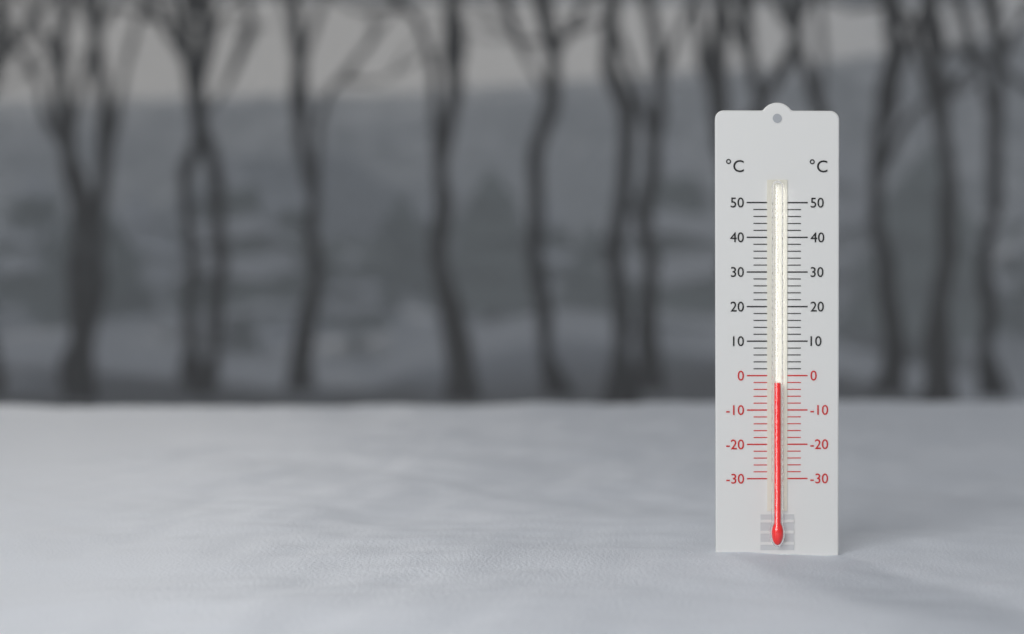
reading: -2 °C
